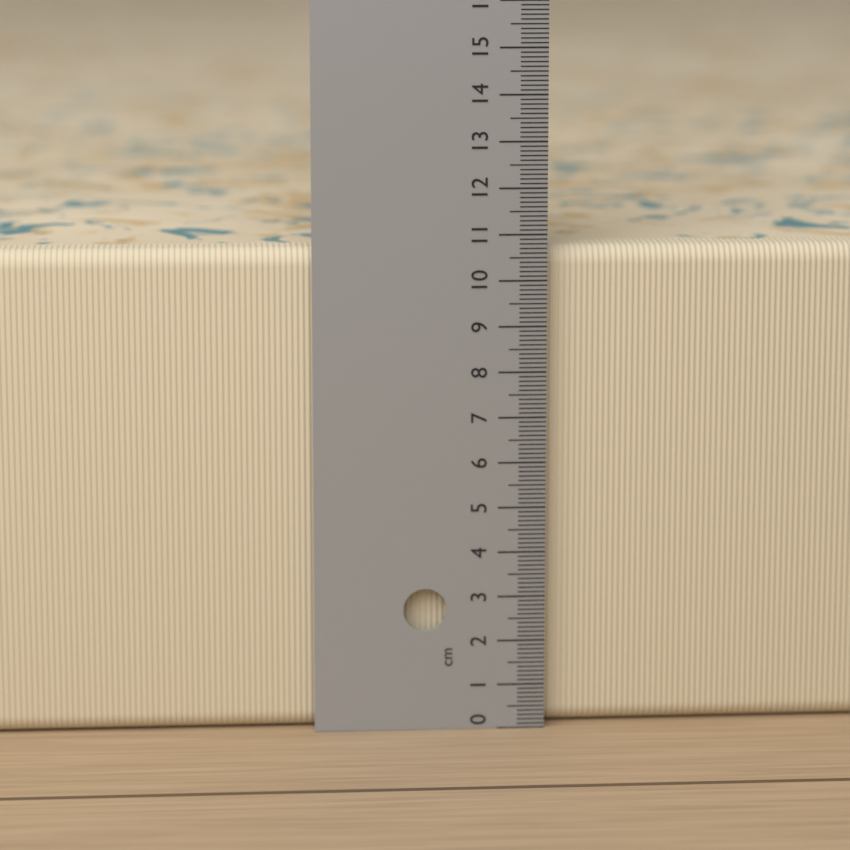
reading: 10.7 cm
